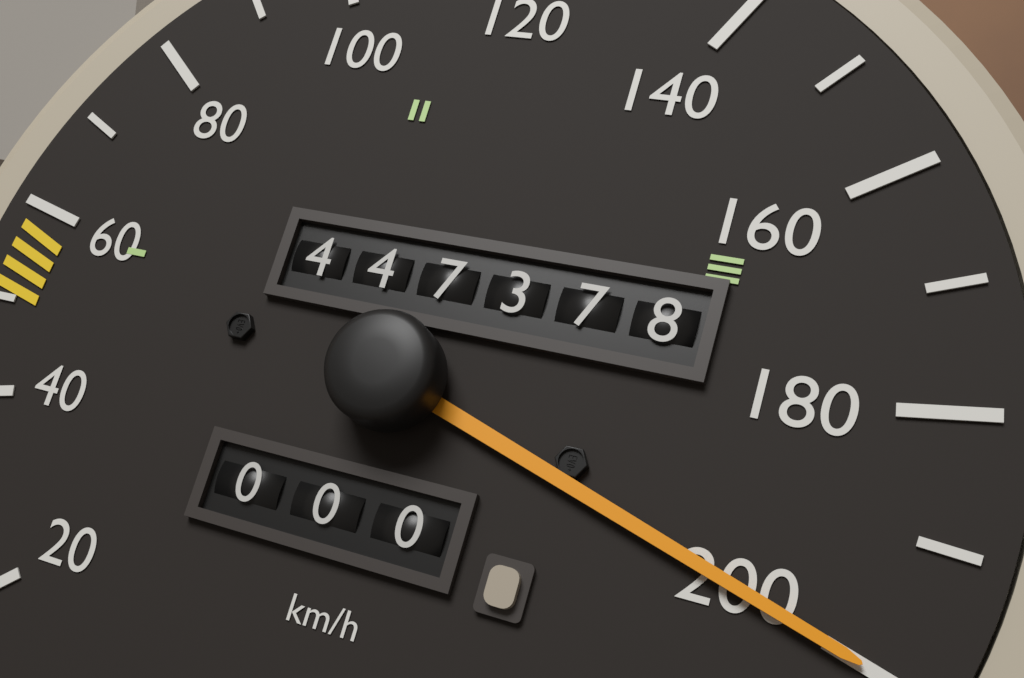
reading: 200 km/h
